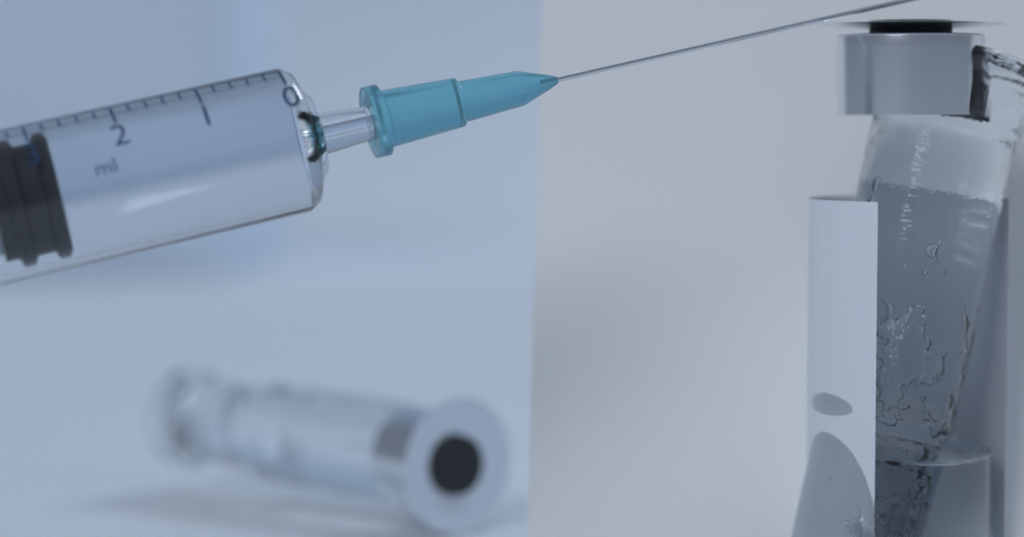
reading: 2.8 ml
